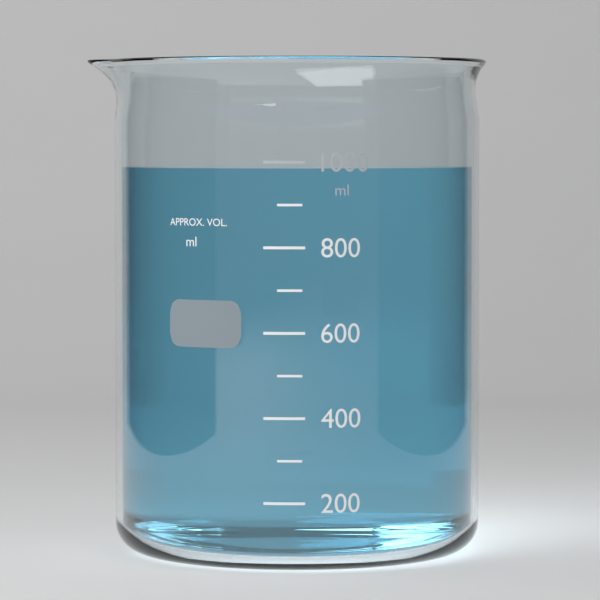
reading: 985 ml
